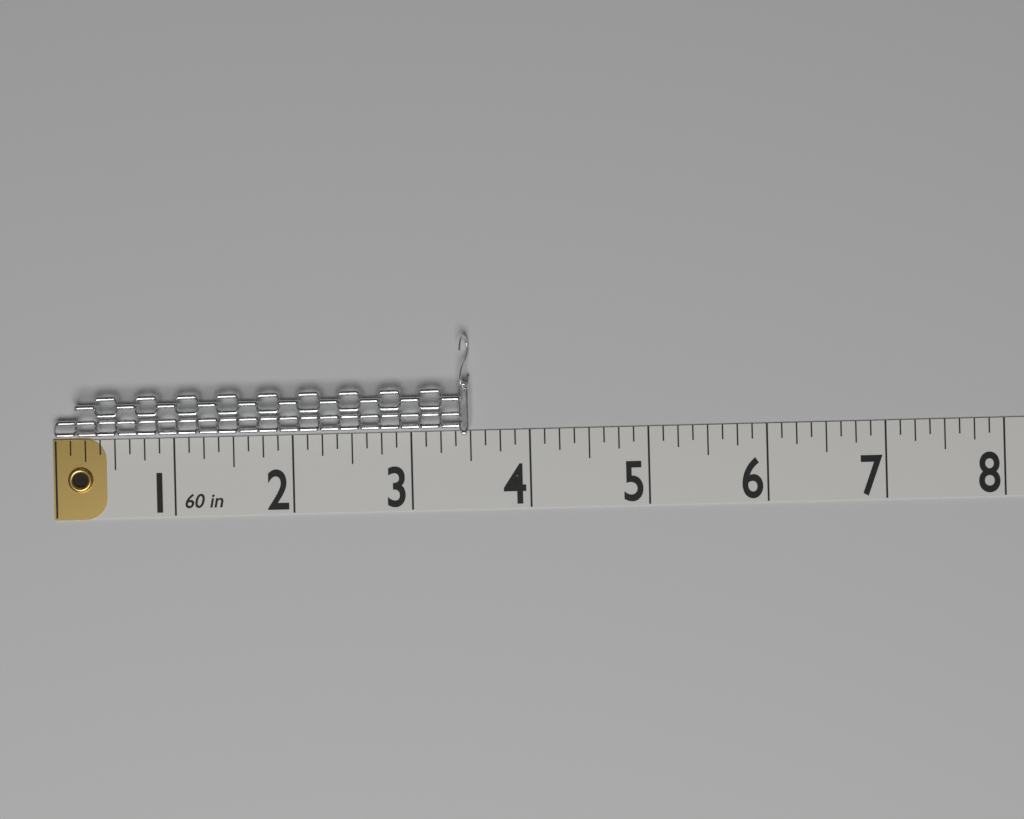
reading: 3.500 in
